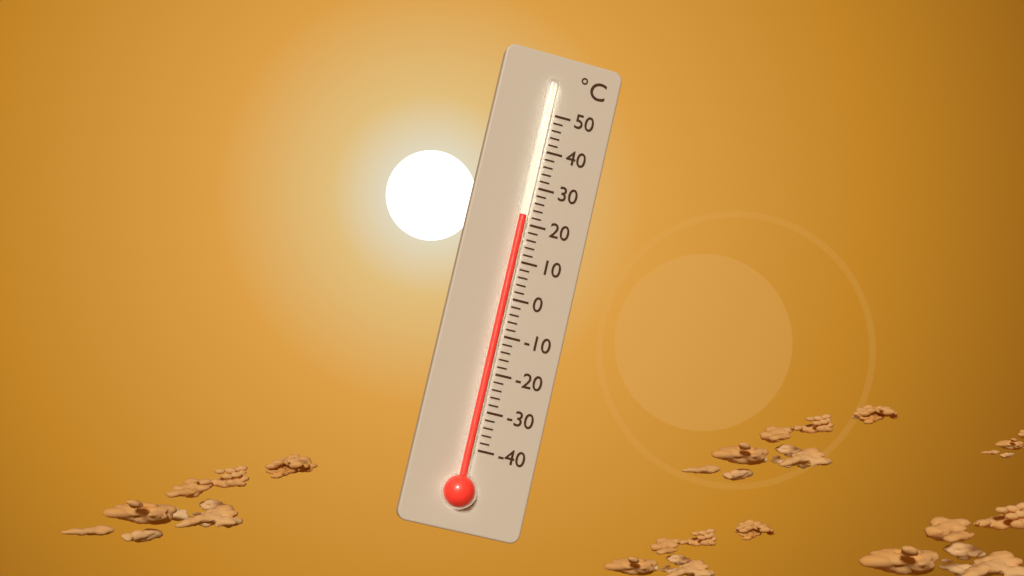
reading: 22 °C
